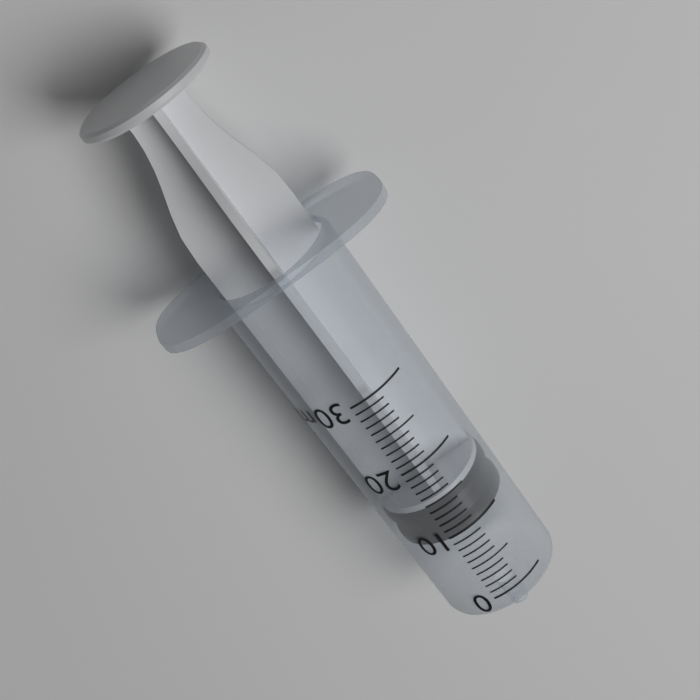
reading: 9 ml
